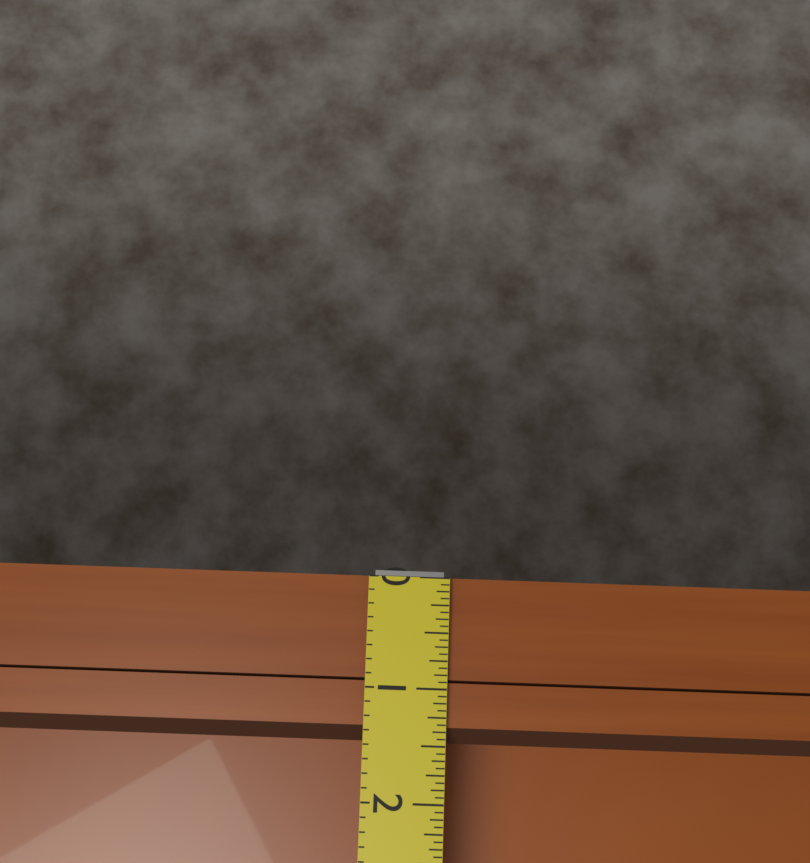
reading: 1.5000 (no unit)
